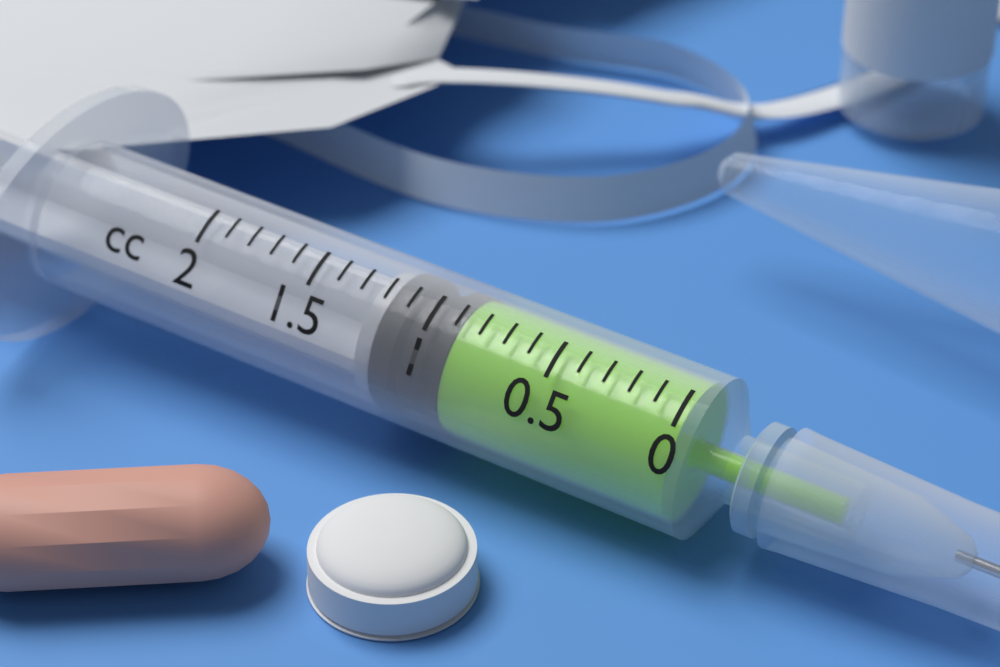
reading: 0.9 cc
